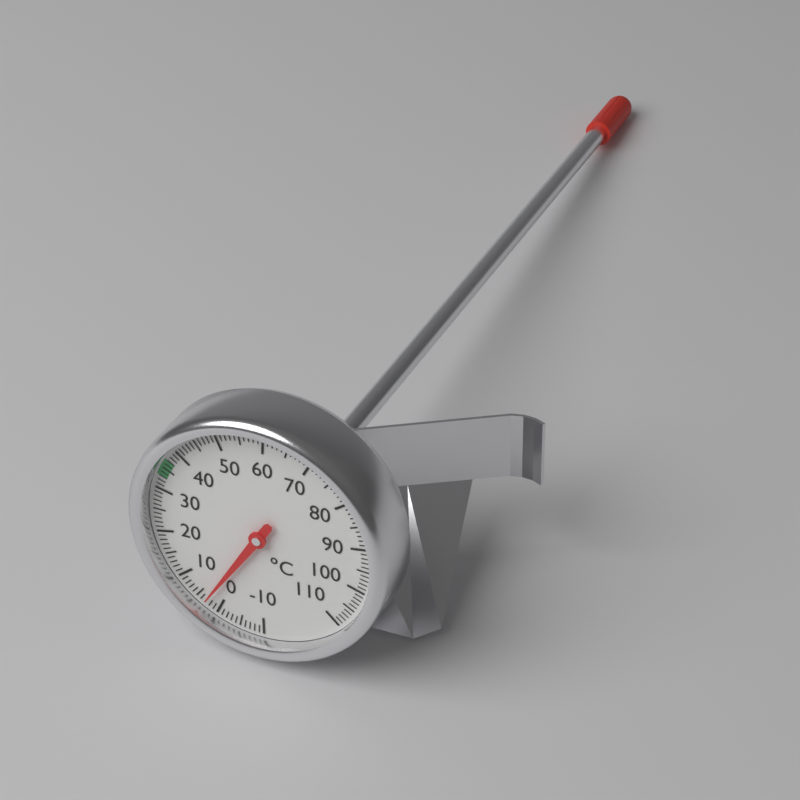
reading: 3 °C
